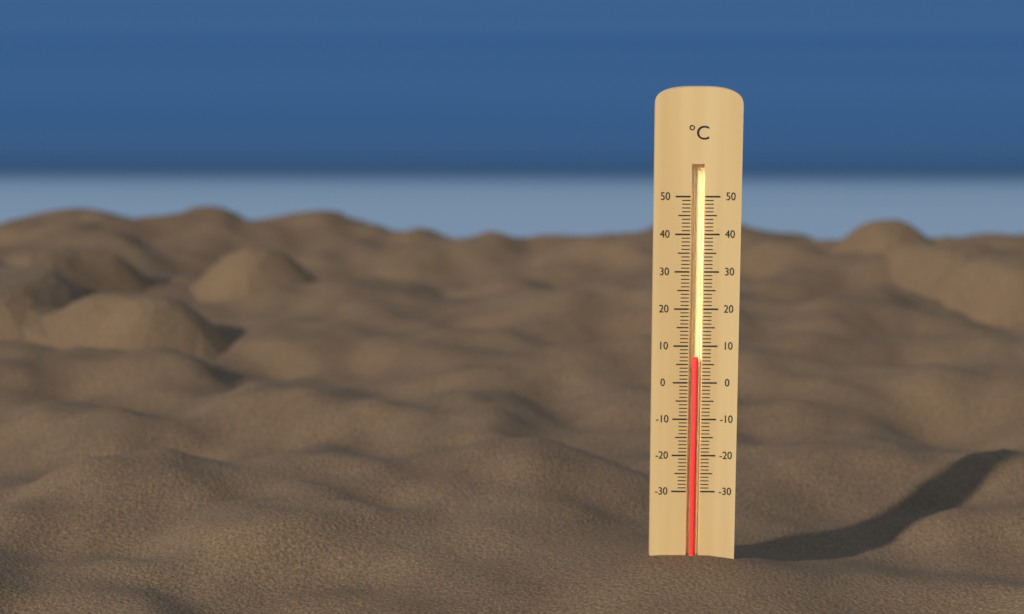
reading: 7 °C
